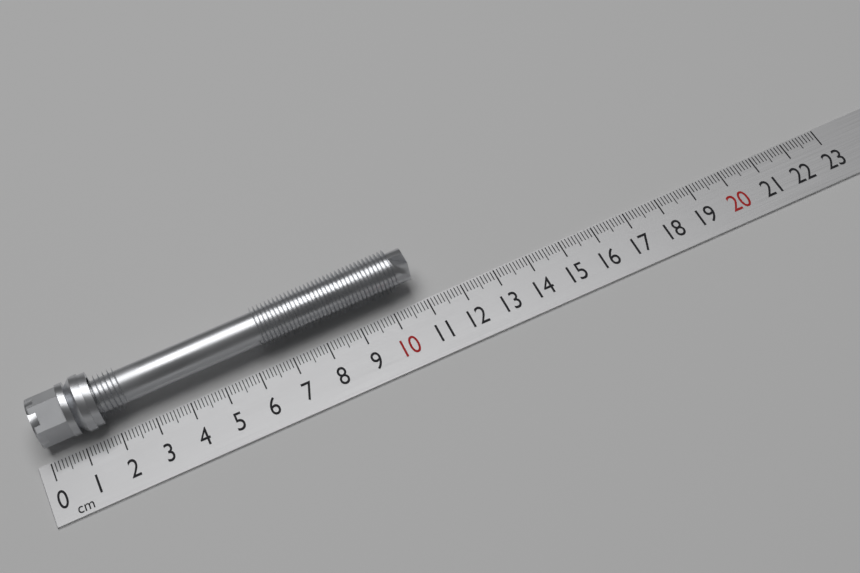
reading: 10.9 cm
